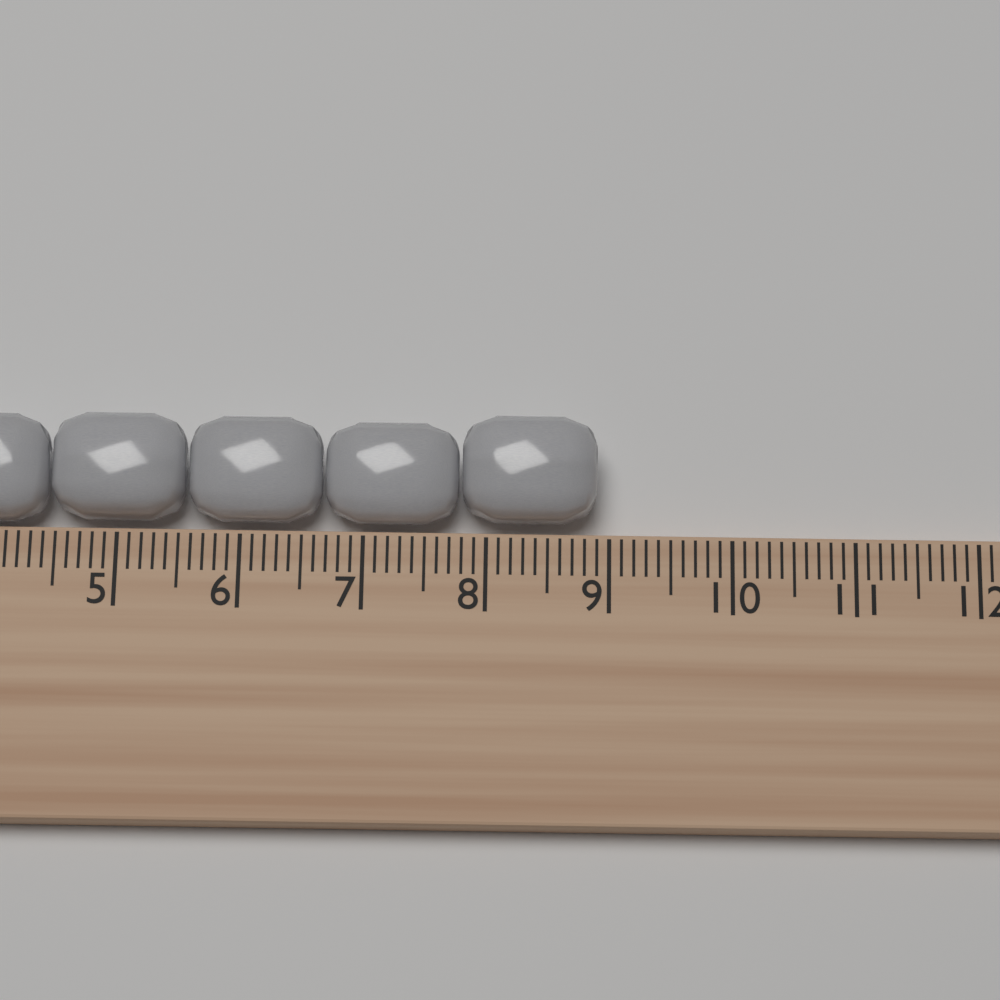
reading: 8.9 cm
